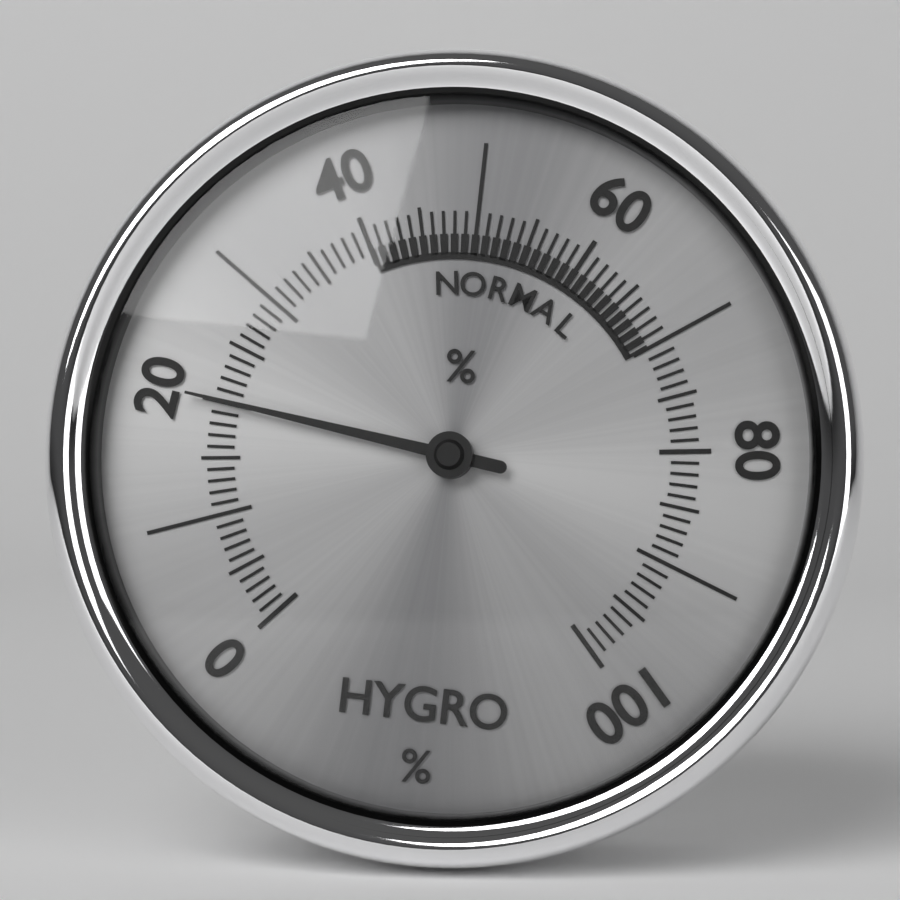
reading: 20 %
